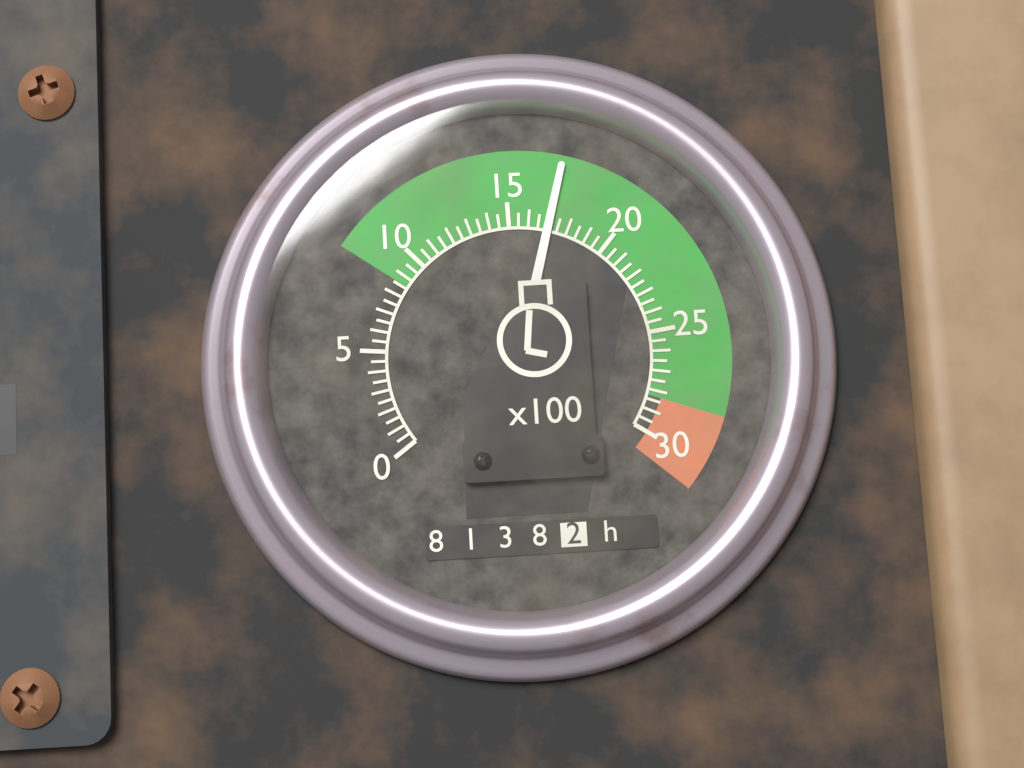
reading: 17.0 x100 rpm
